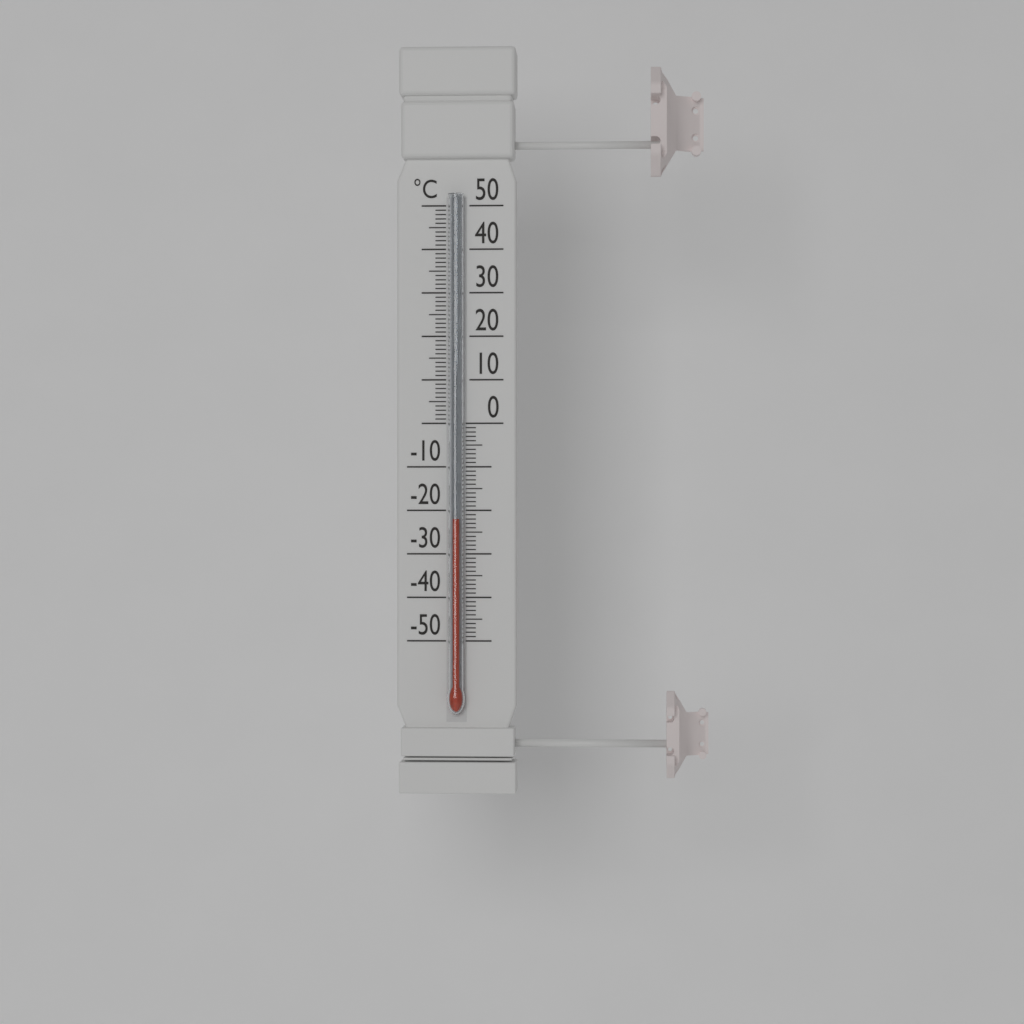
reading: -22 °C
